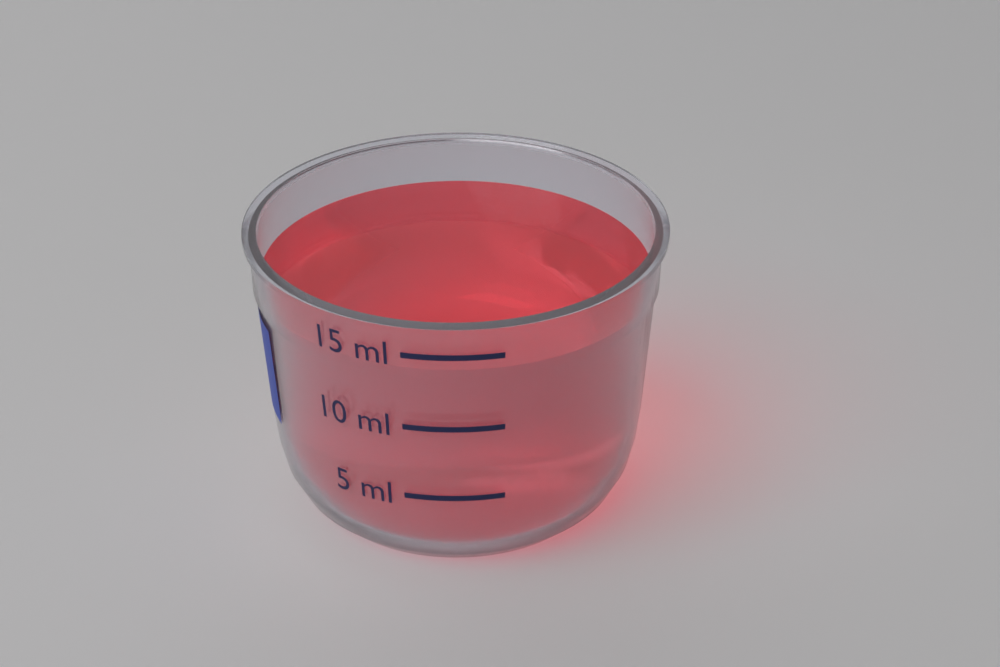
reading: 14 ml
